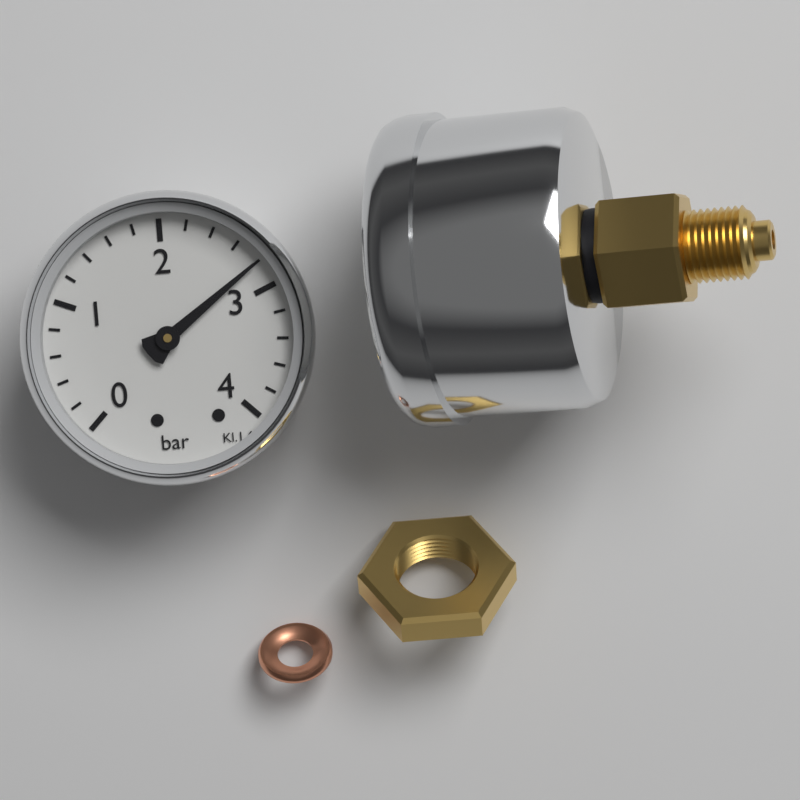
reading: 2.8 bar
